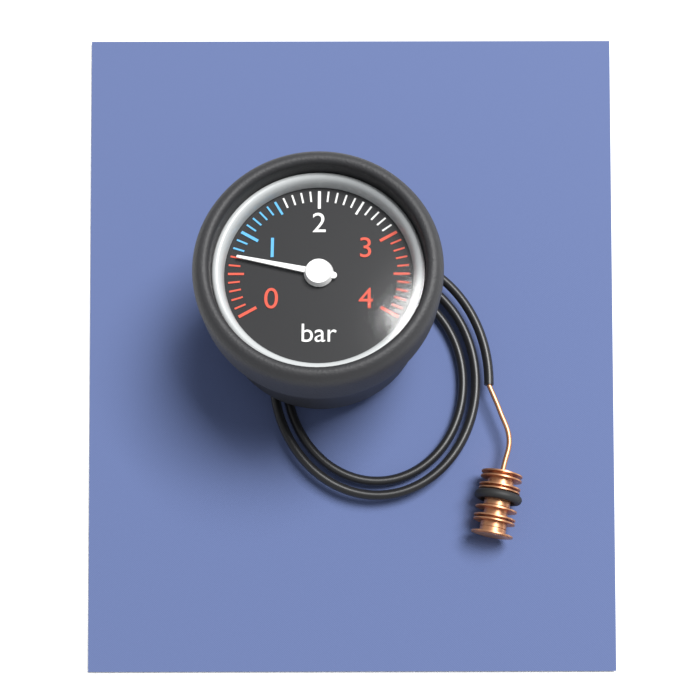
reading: 0.7 bar
